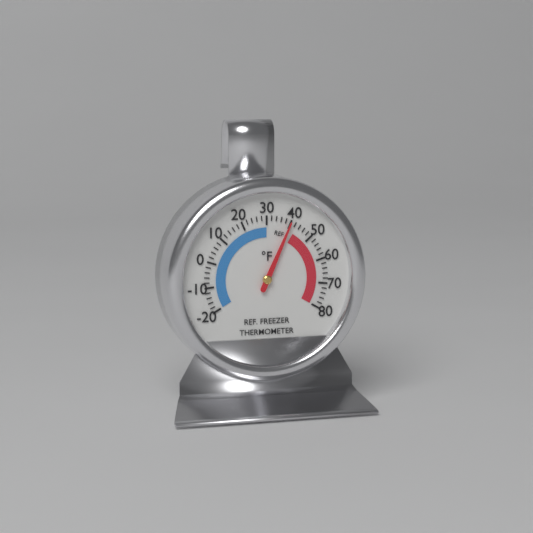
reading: 40 °F
